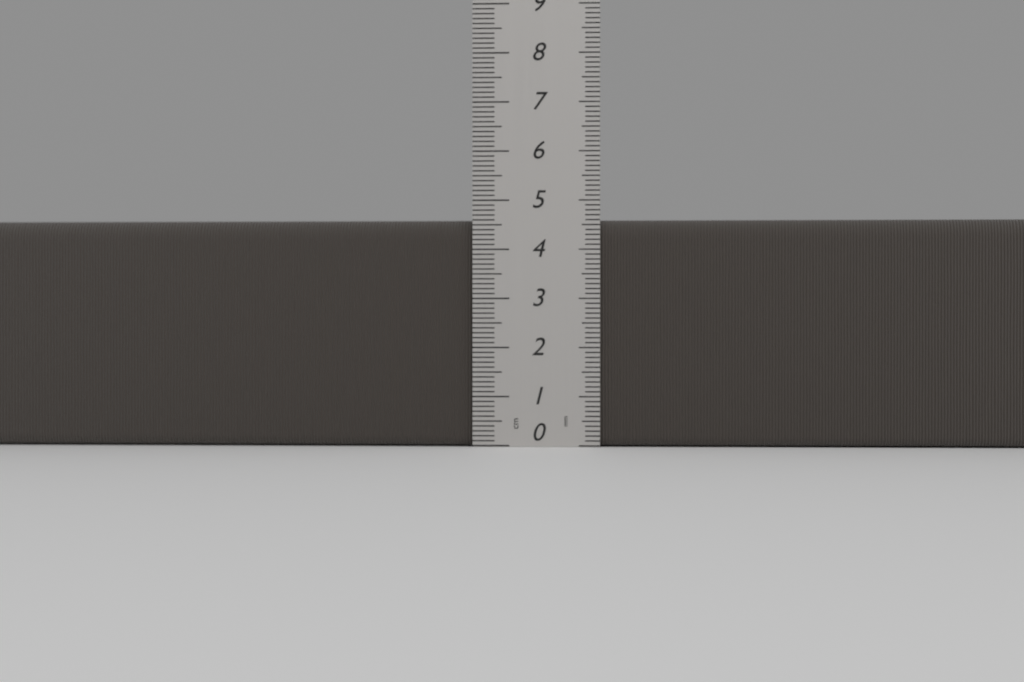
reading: 4.6 cm
